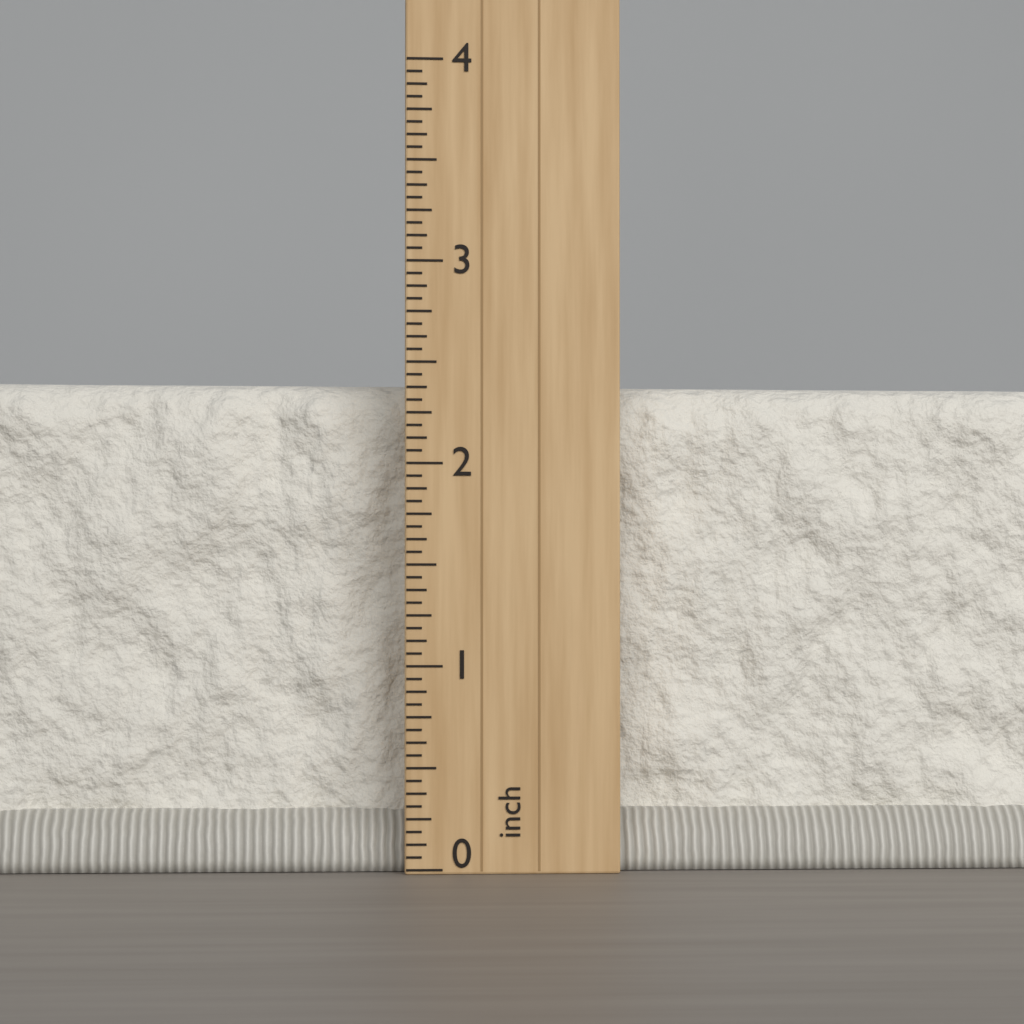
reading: 2.4375 inch
